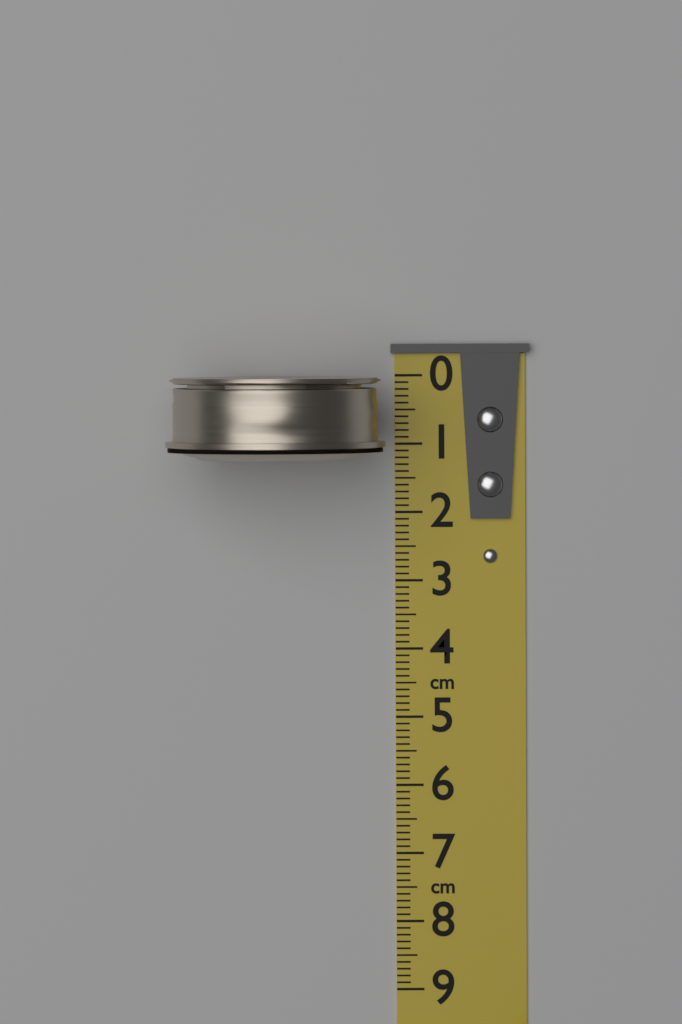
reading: 1.2 cm
